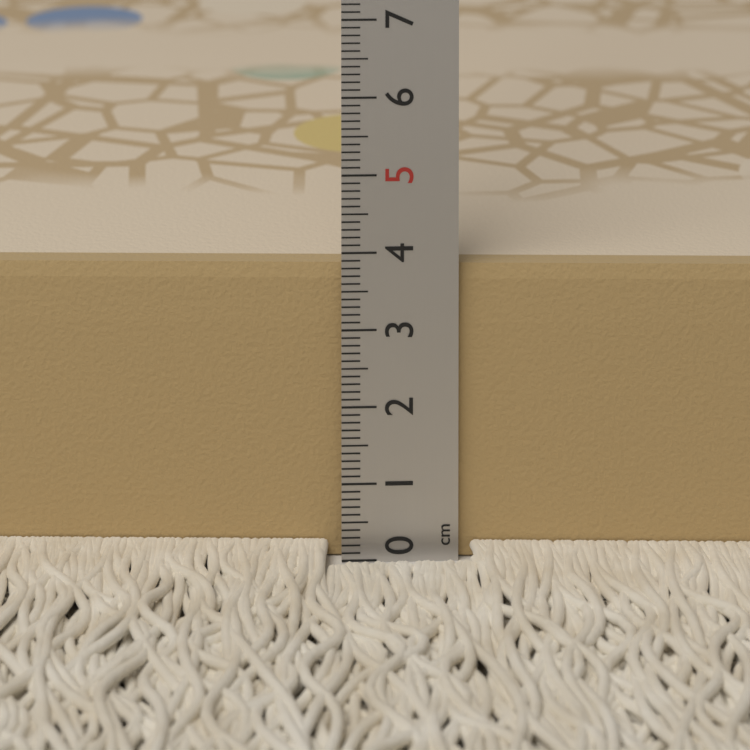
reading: 3.8 cm
